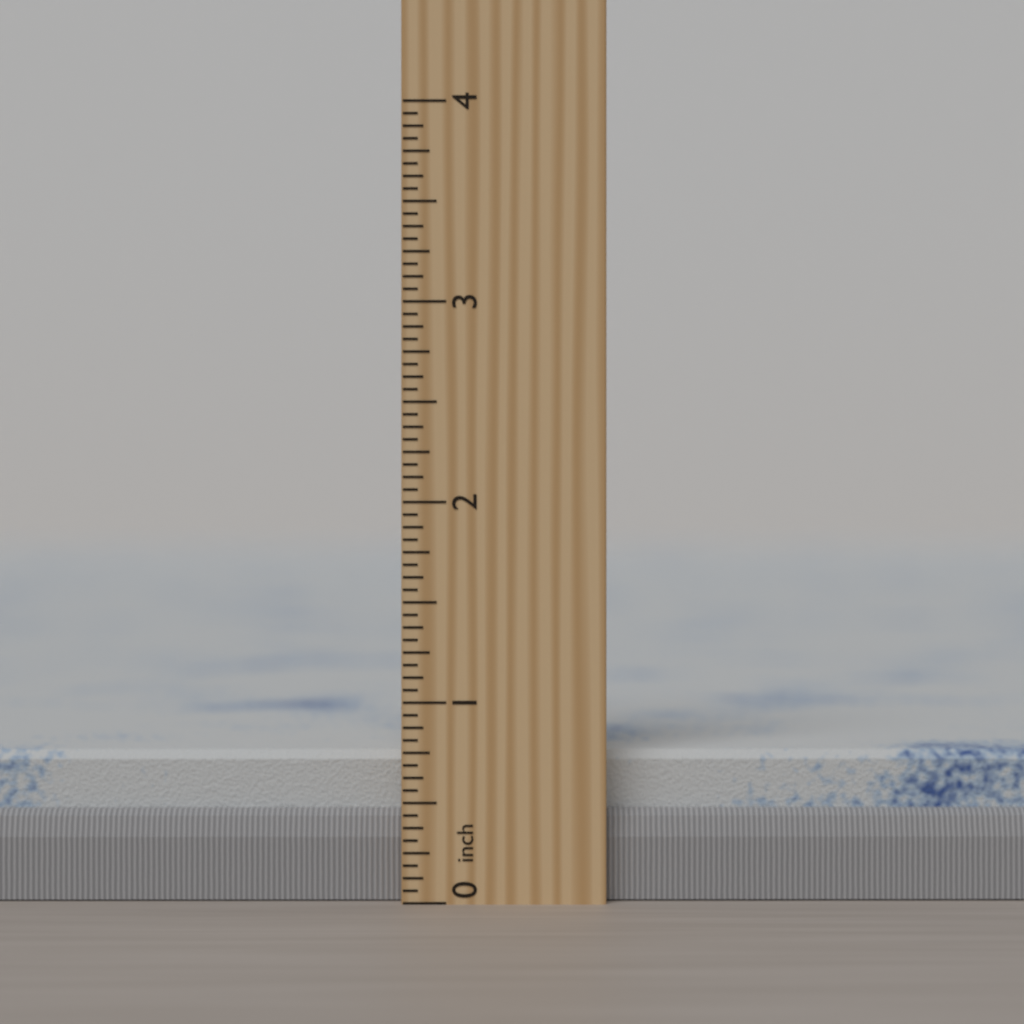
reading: 0.7500 inch
